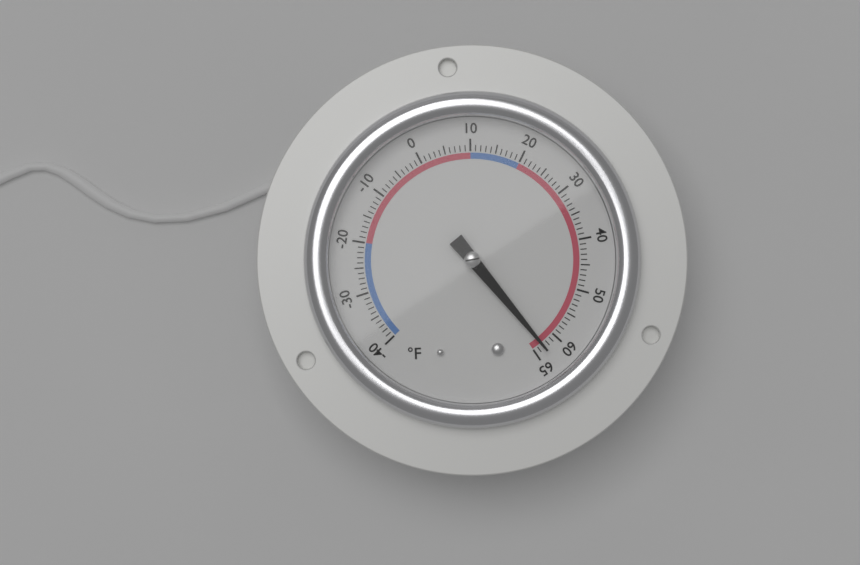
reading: 63 °F
